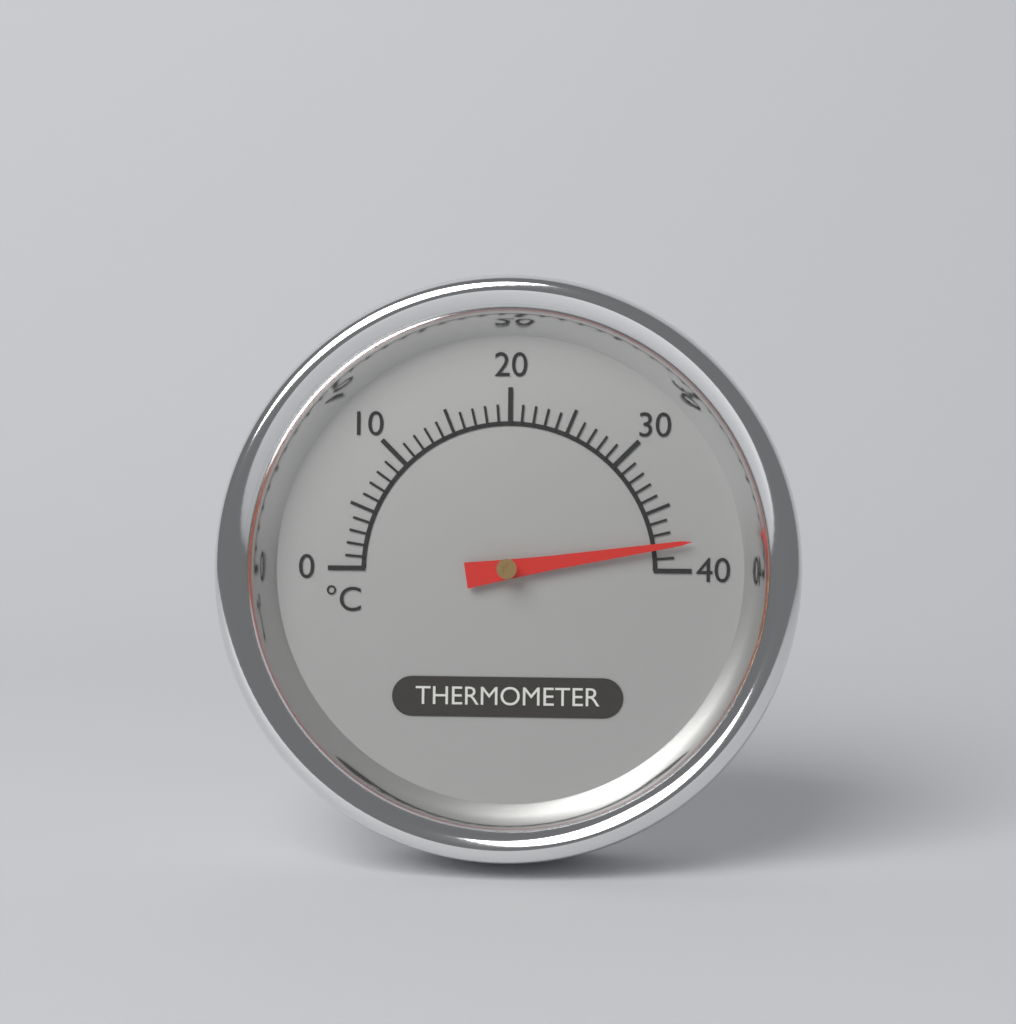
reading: 38 °C
